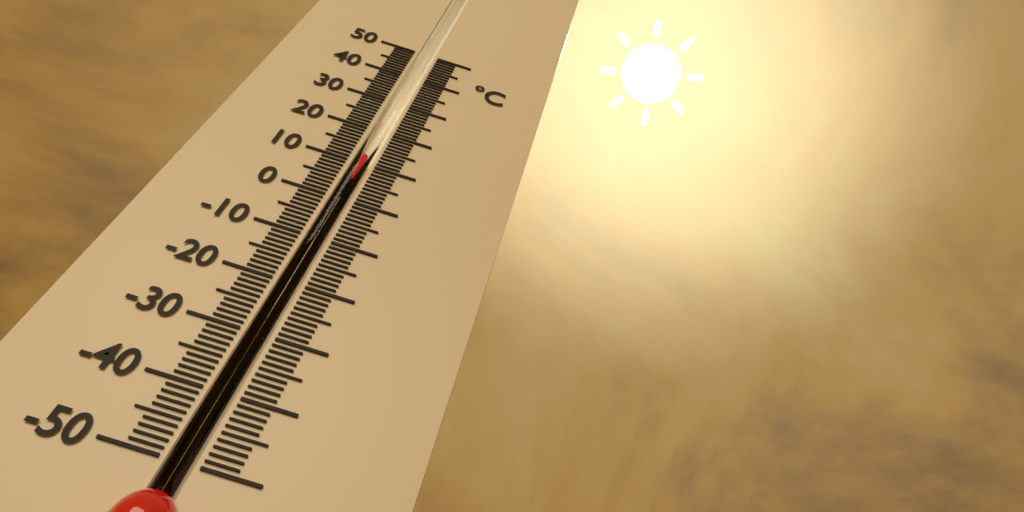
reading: 12 °C
